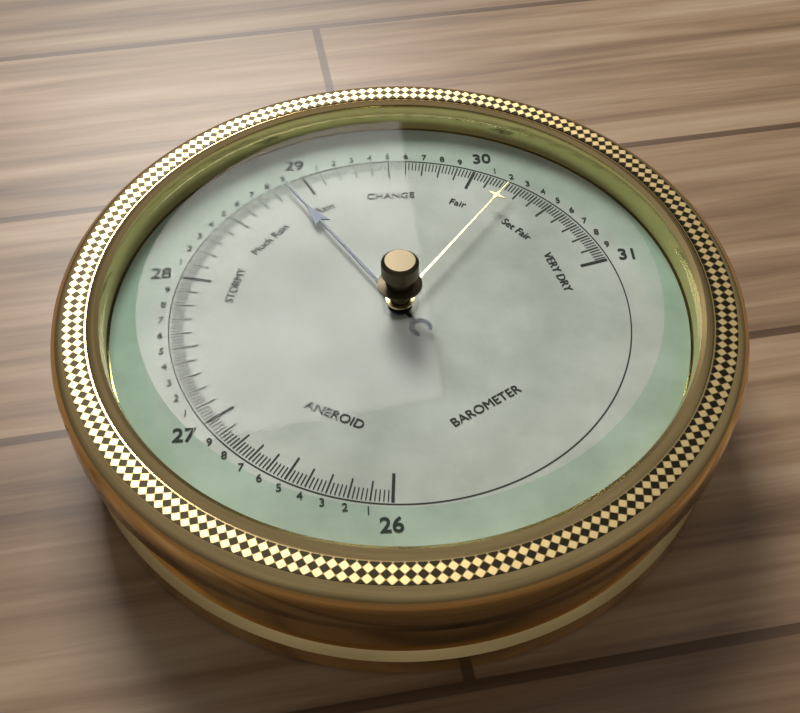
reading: 28.88 (no unit)
